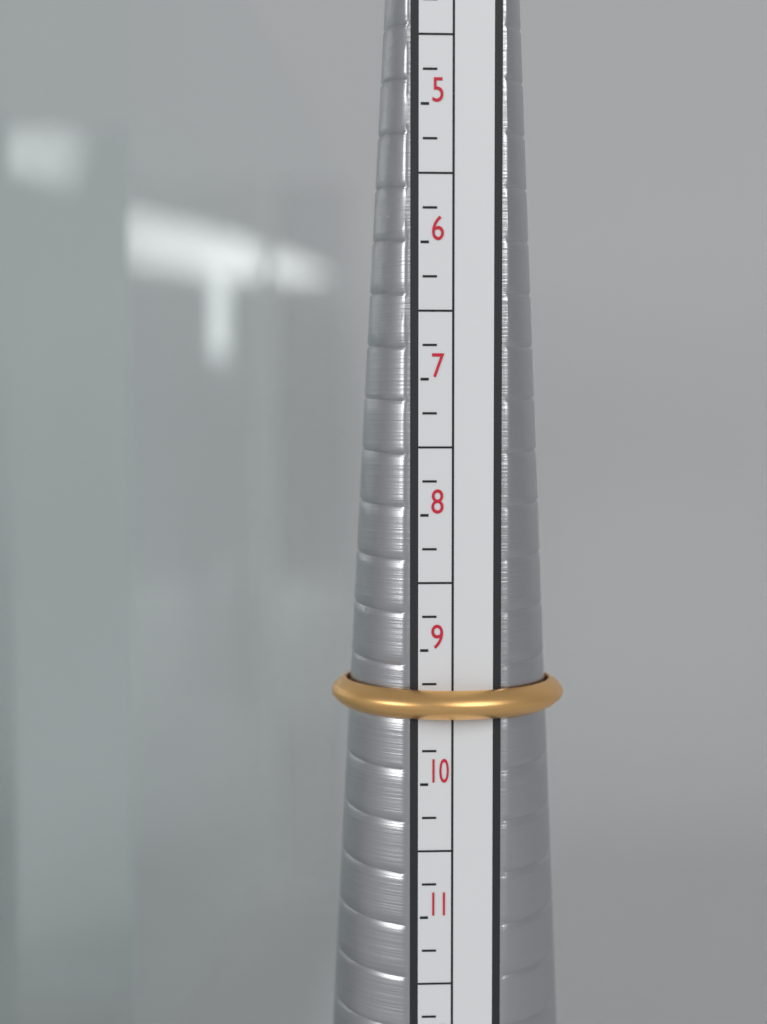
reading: 9.50 (no unit)
